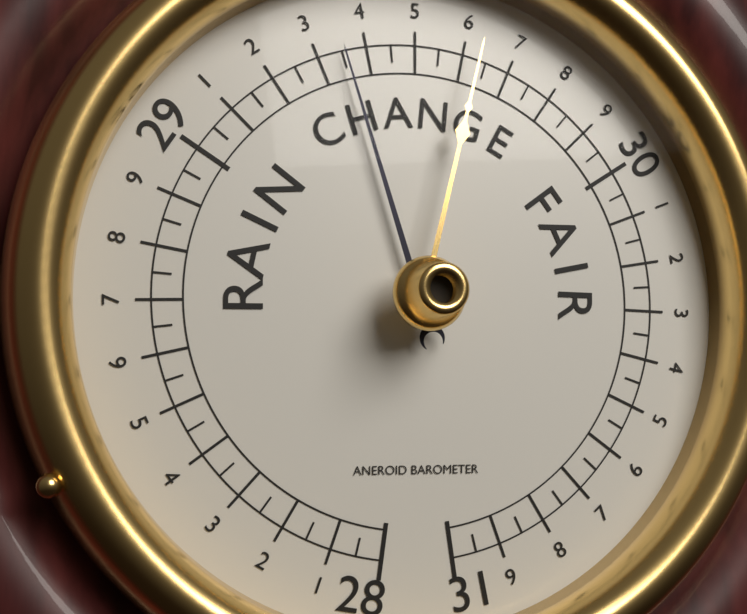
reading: 29.35 (no unit)
